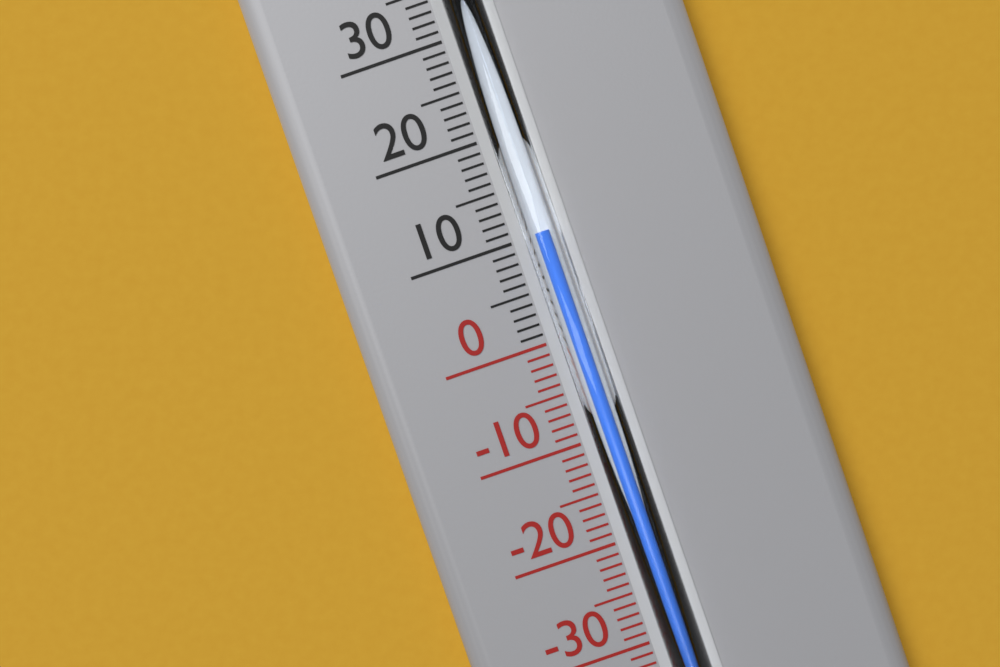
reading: 10 °C
